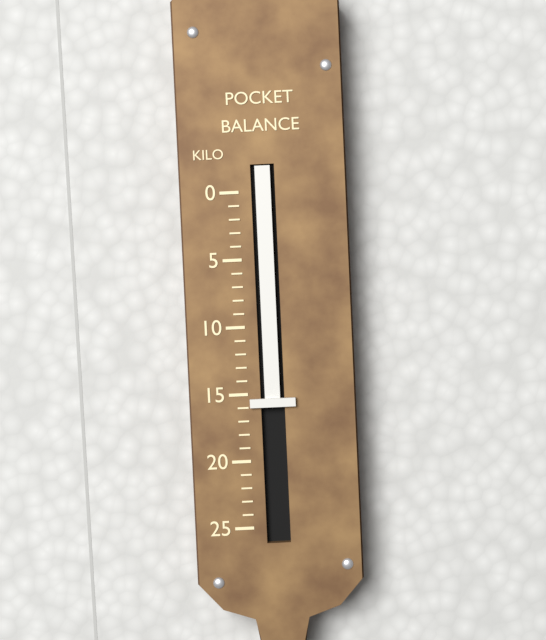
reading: 16 kg
